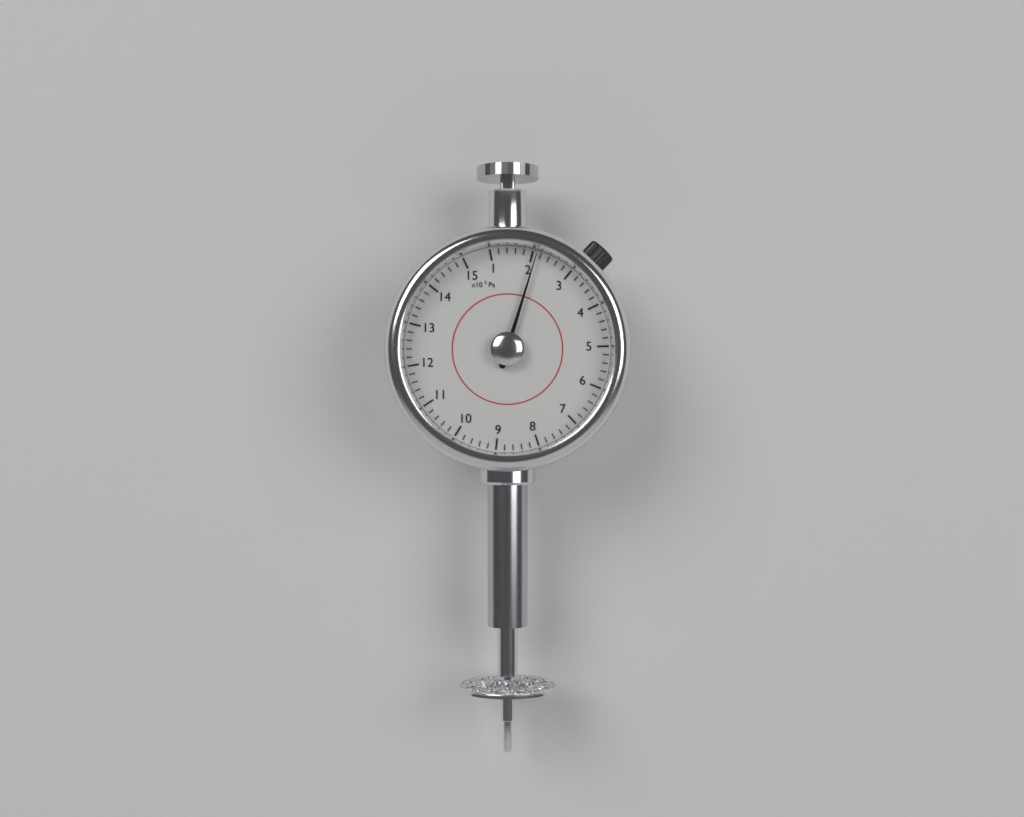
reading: 210000 Pa
